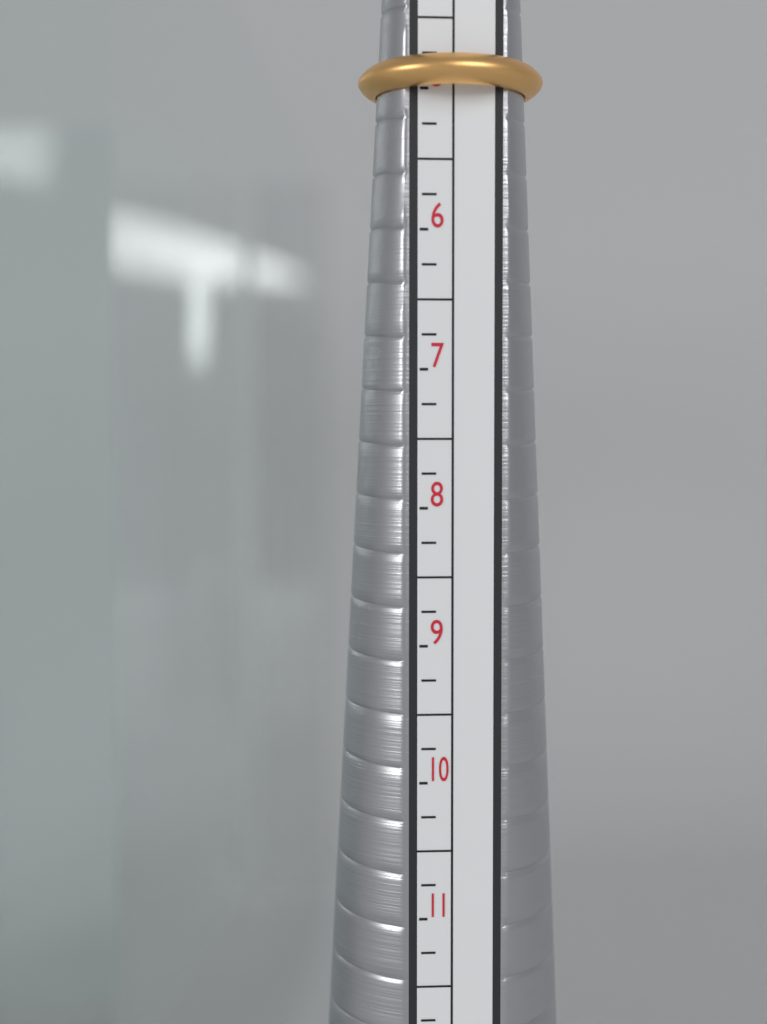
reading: 5.00 (no unit)
